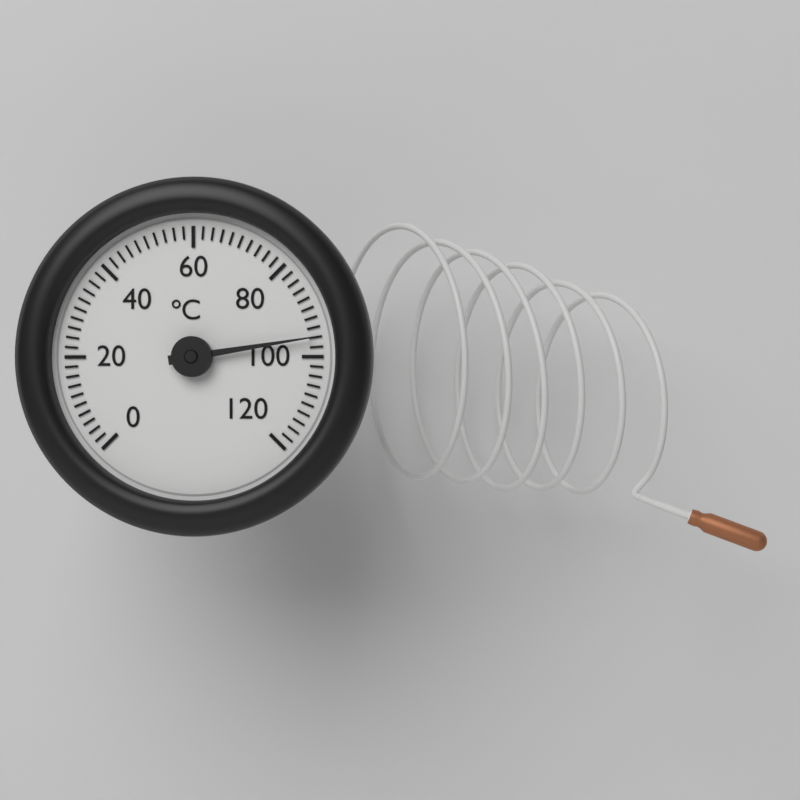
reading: 96 °C
